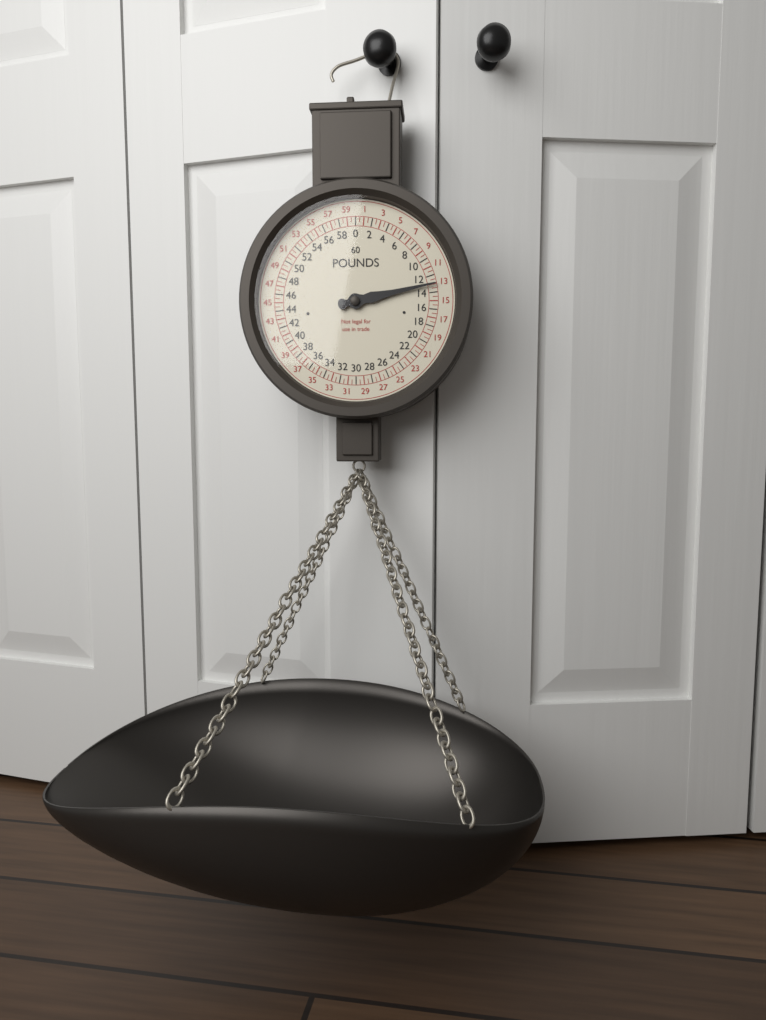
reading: 13.0 lb
